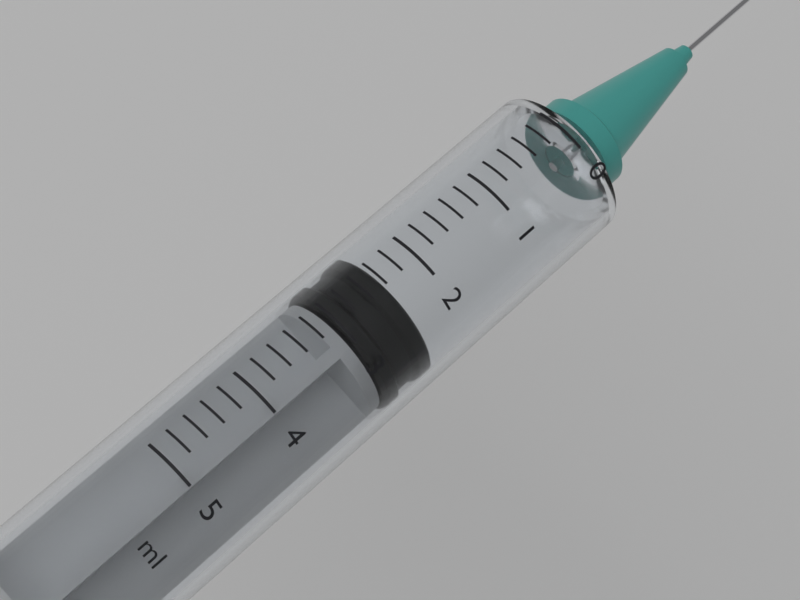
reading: 2.4 ml
